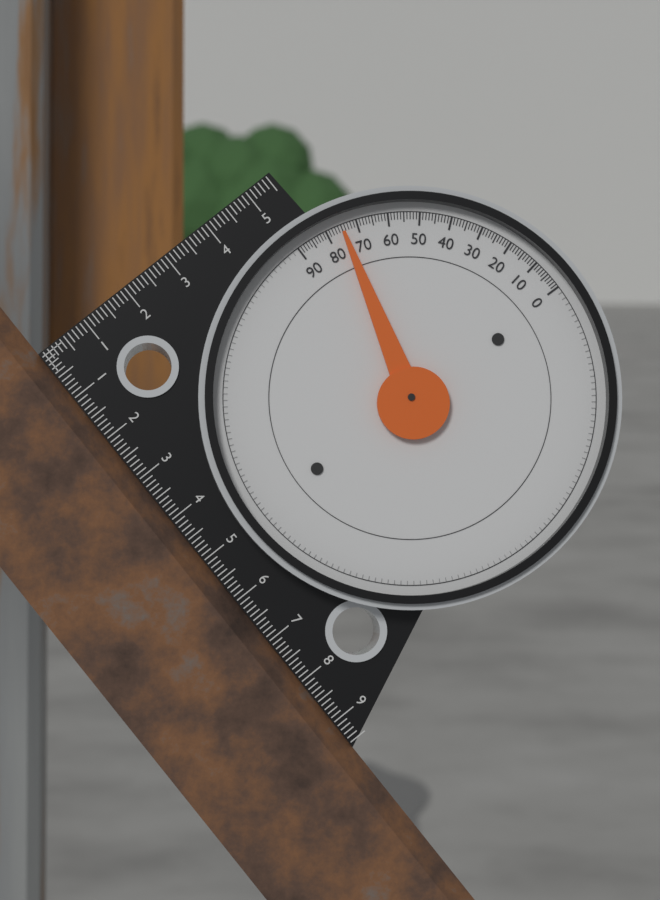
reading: 75 (no unit)
